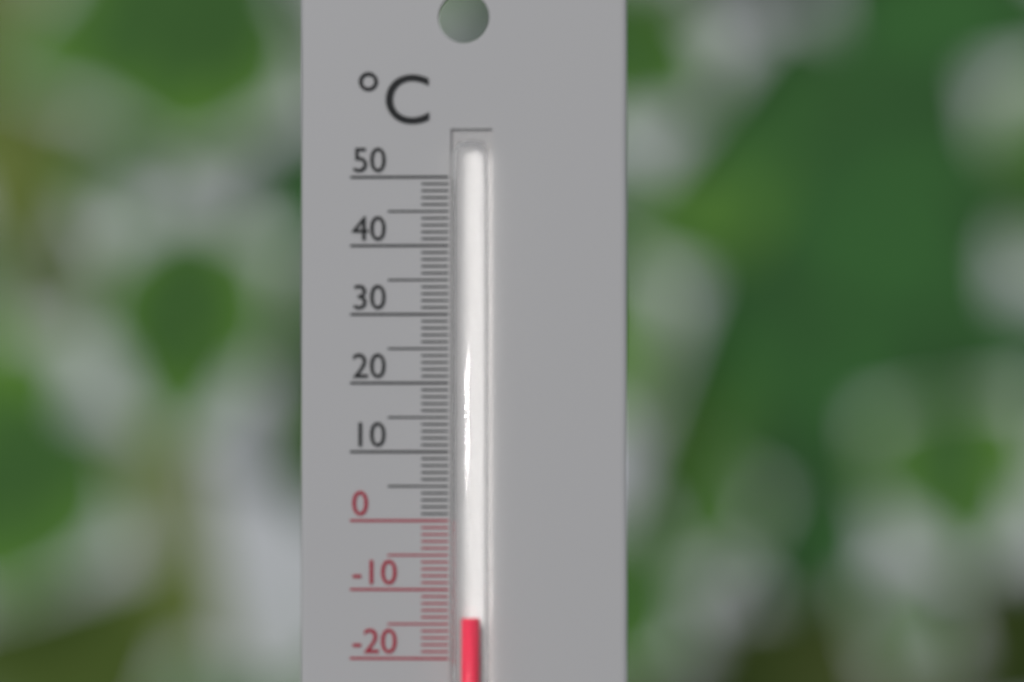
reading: -14 °C
